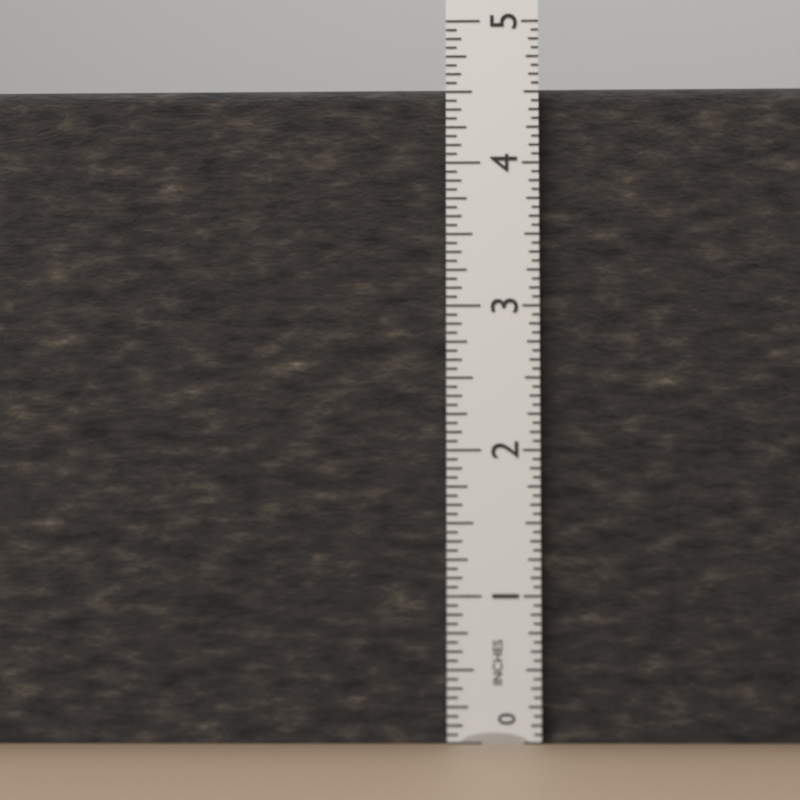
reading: 4.5625 in
